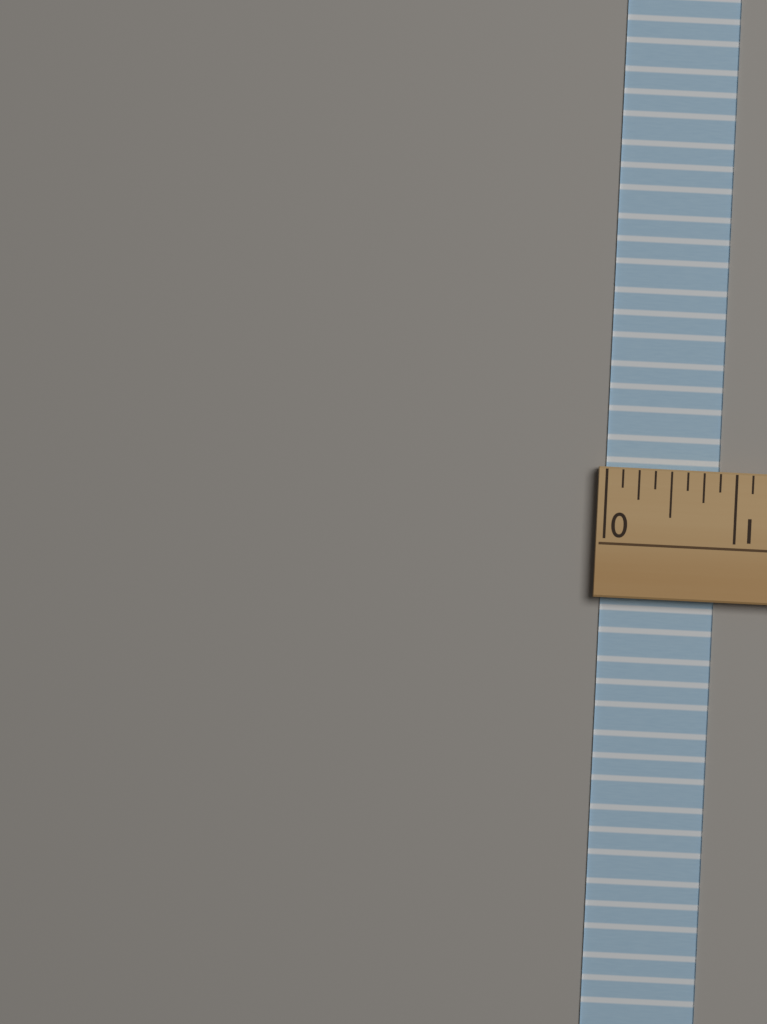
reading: 0.875 (no unit)
